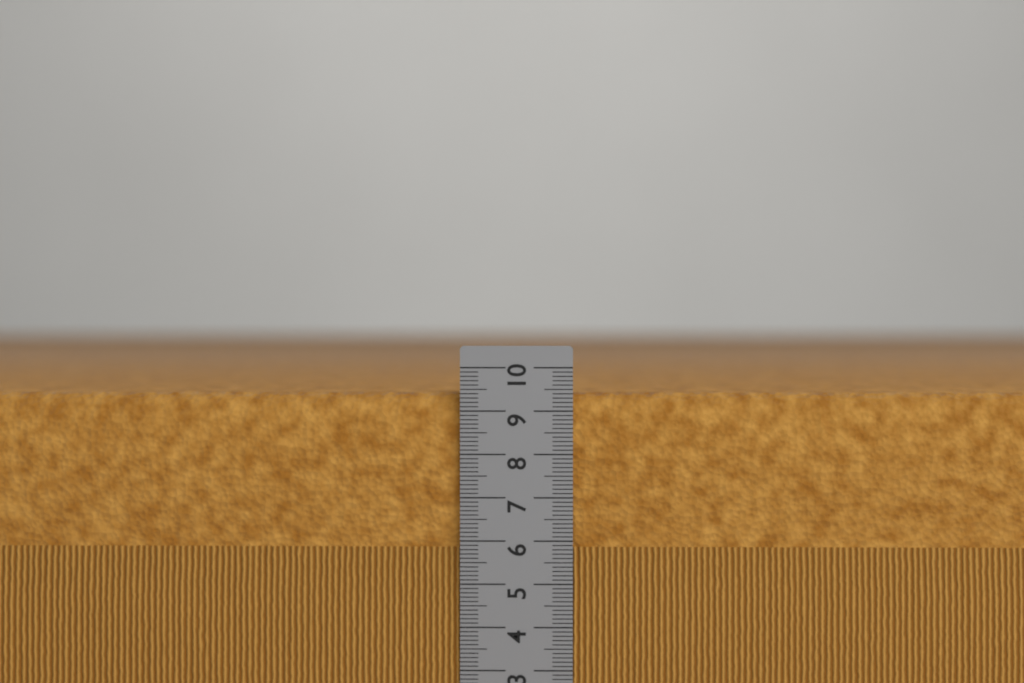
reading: 9.4 cm
